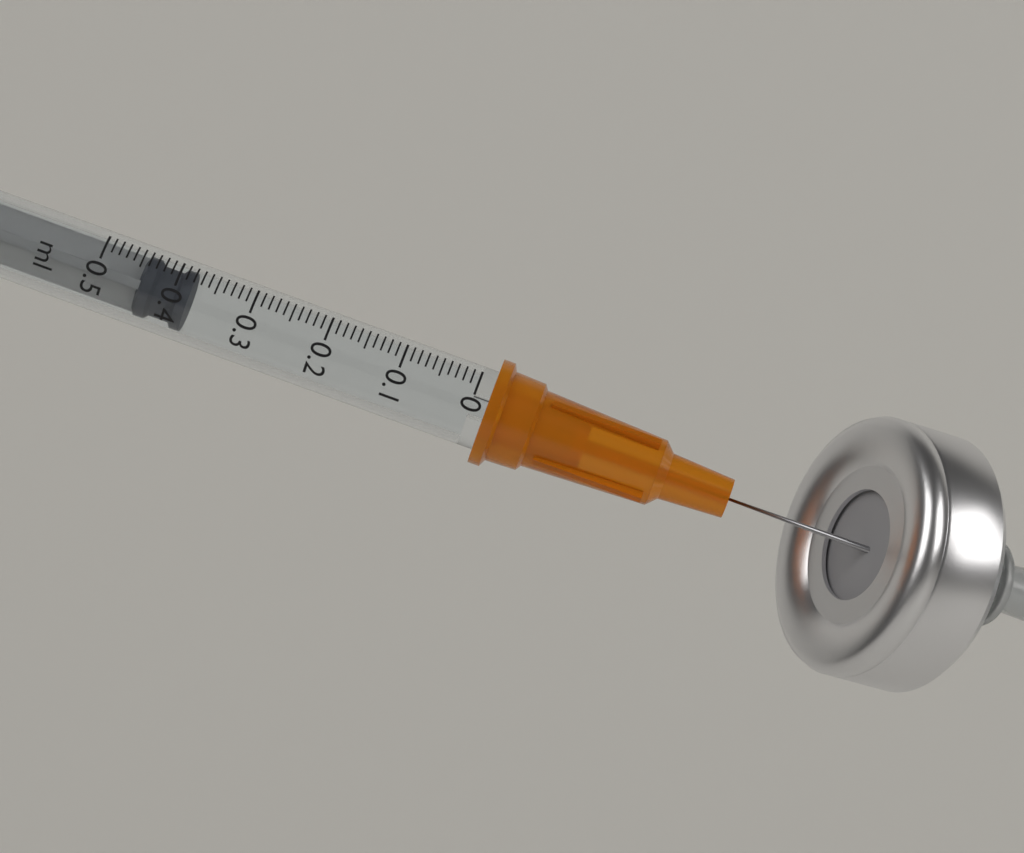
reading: 0.38 ml
